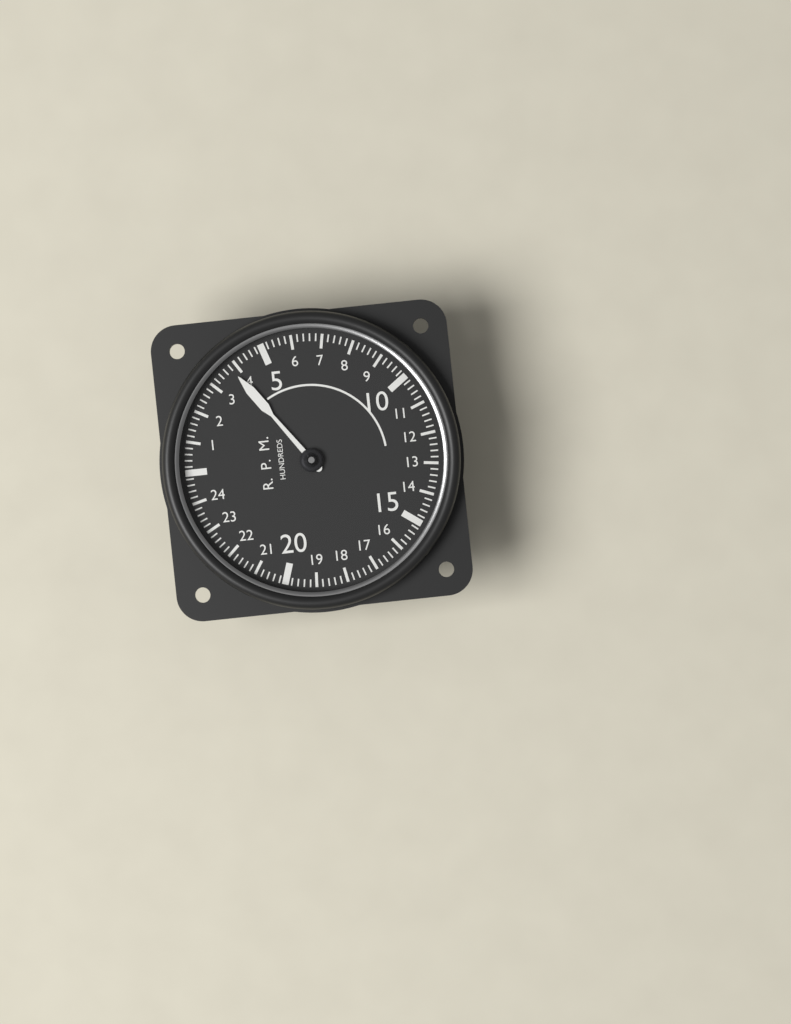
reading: 3.8 RPM x100
